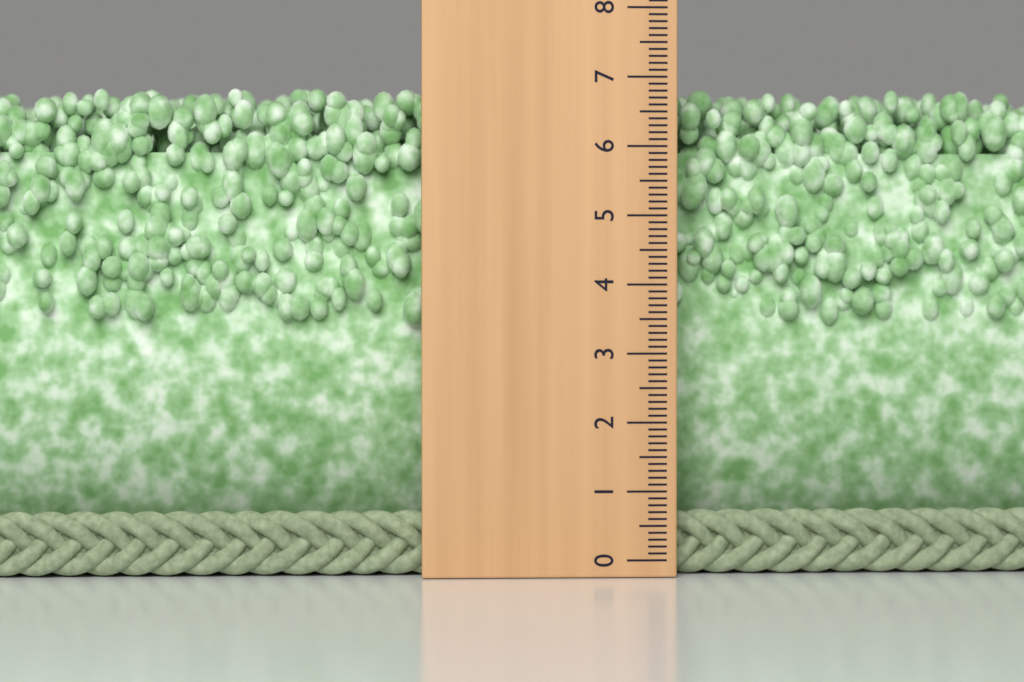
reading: 6.9 (no unit)
